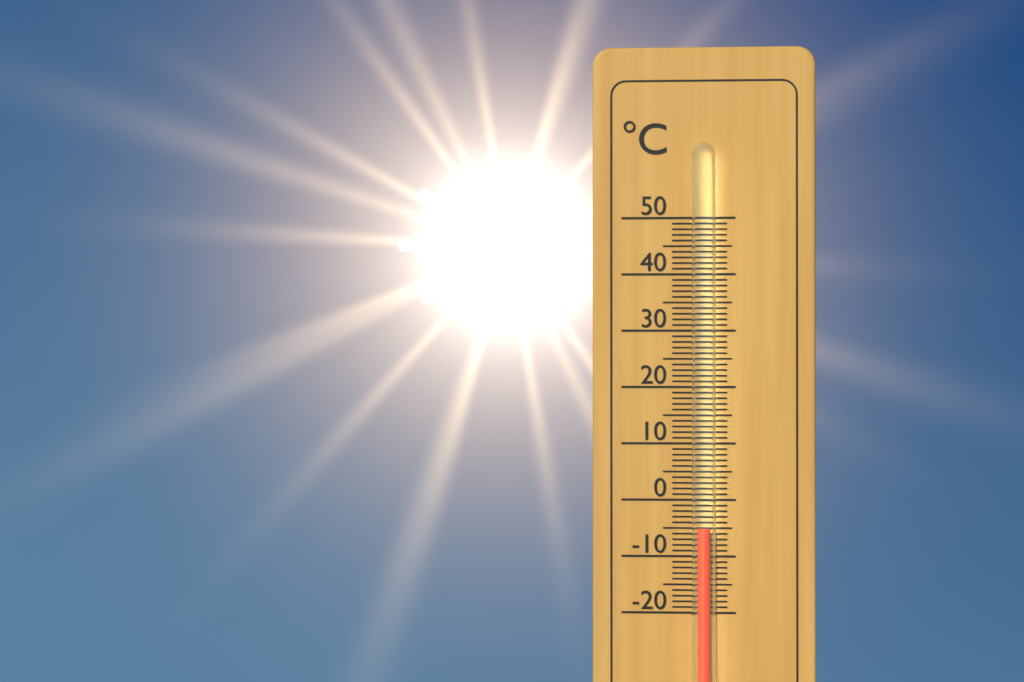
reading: -5 °C
